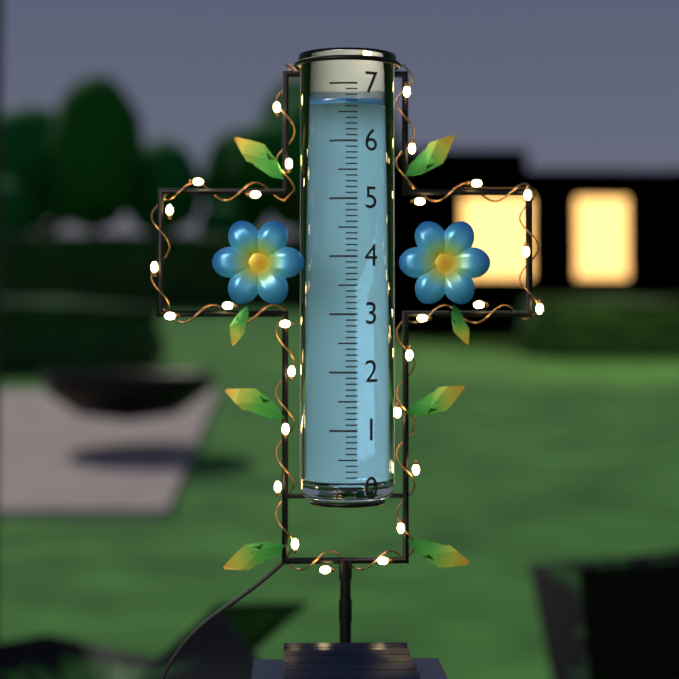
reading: 6.7 (no unit)
